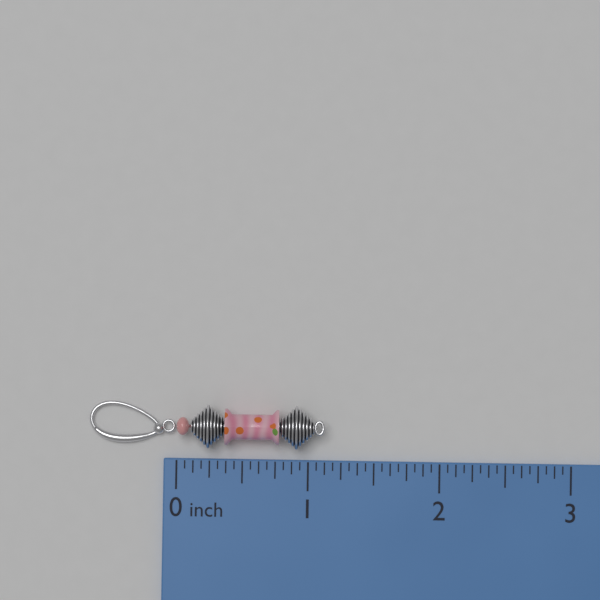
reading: 1.1250 inch
